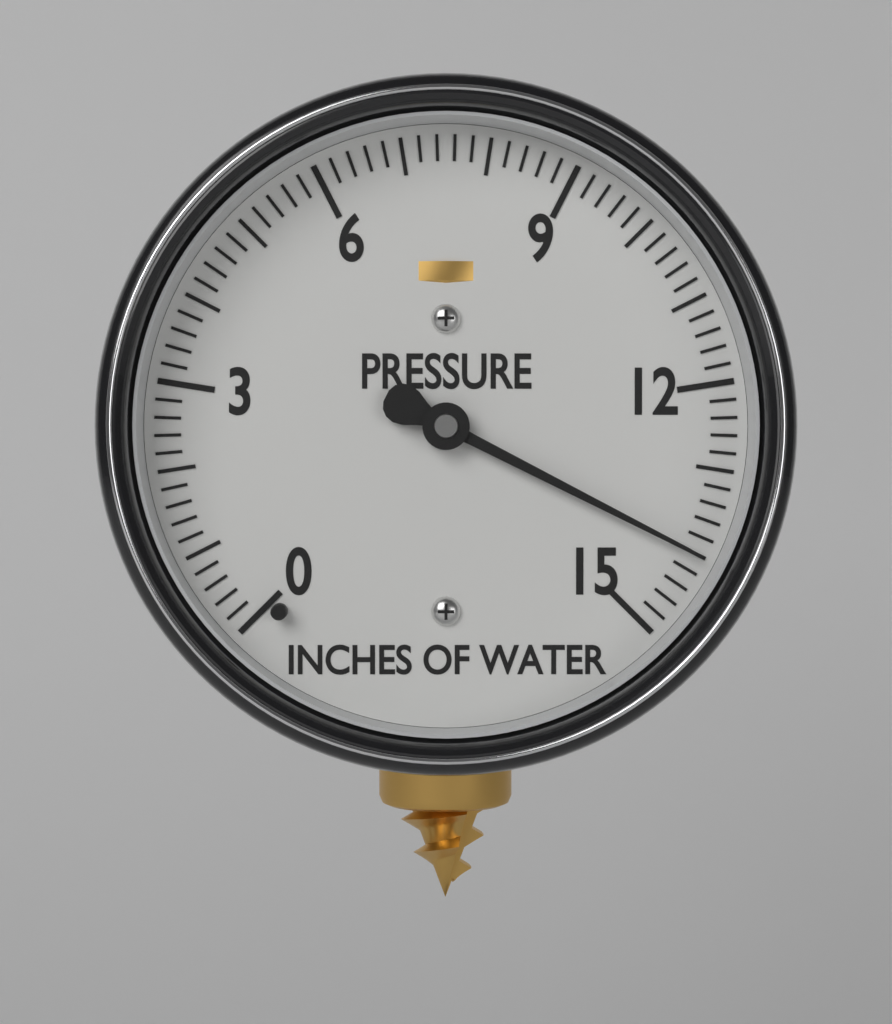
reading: 14.0 inches of water
